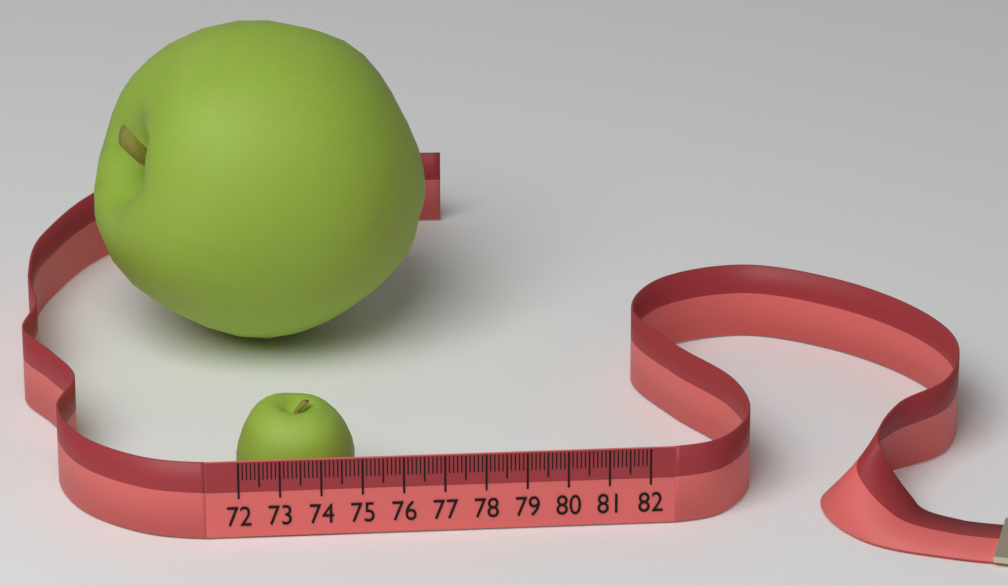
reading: 74.9 (no unit)
